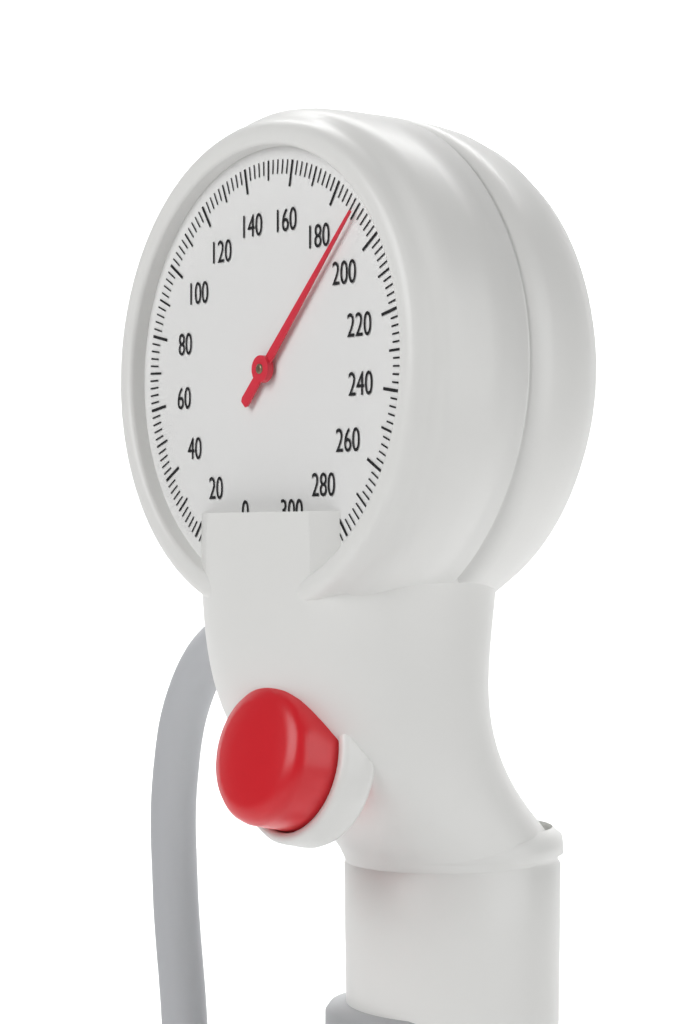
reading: 190 mmHg
